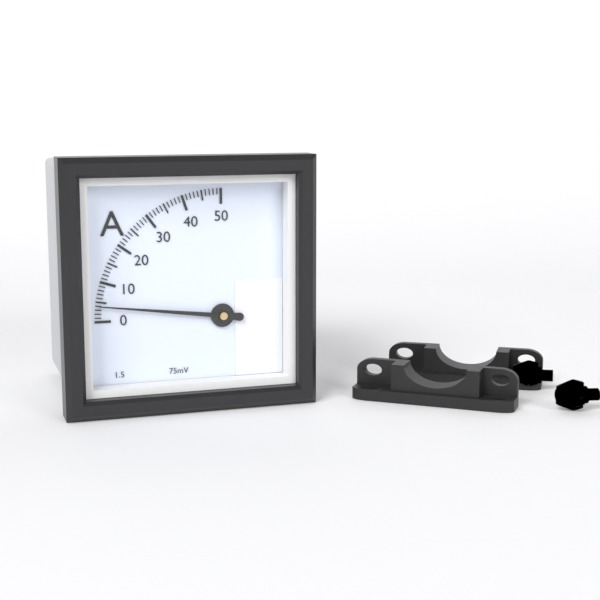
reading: 4 A
